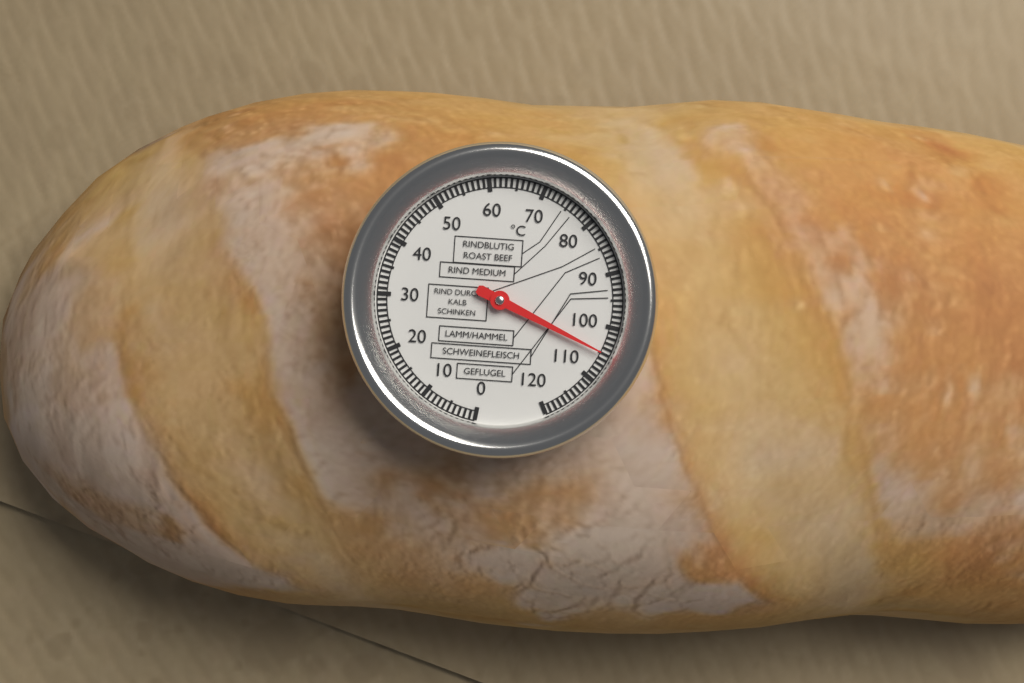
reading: 105 °C
